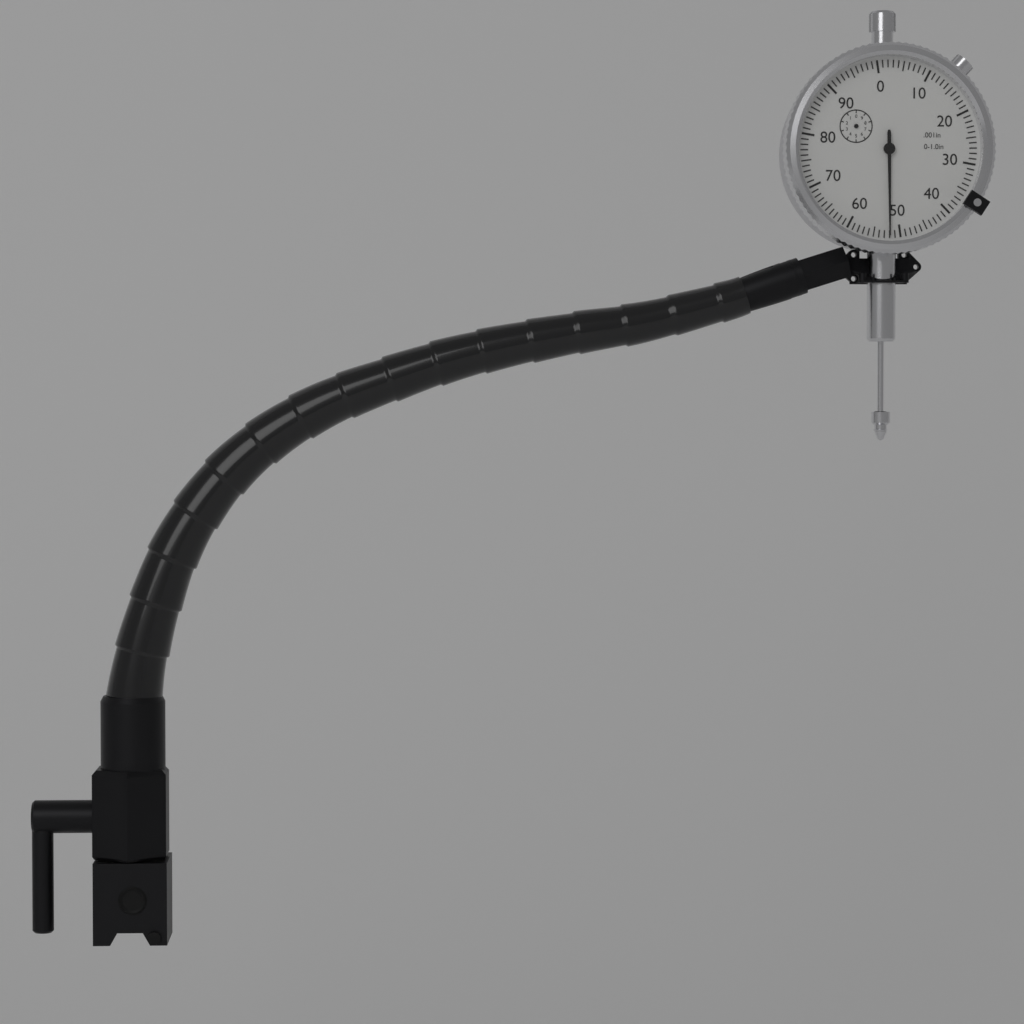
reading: 0.052 in
